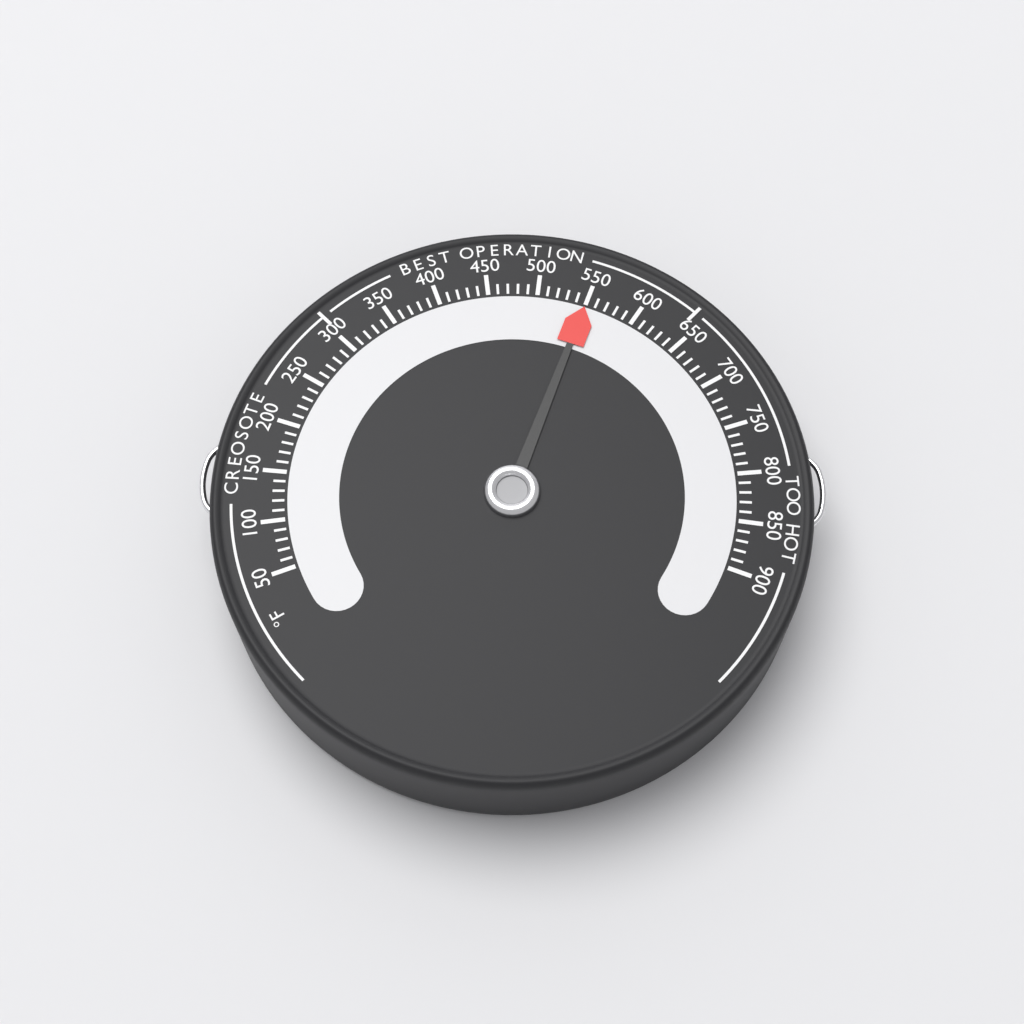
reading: 550 °F
